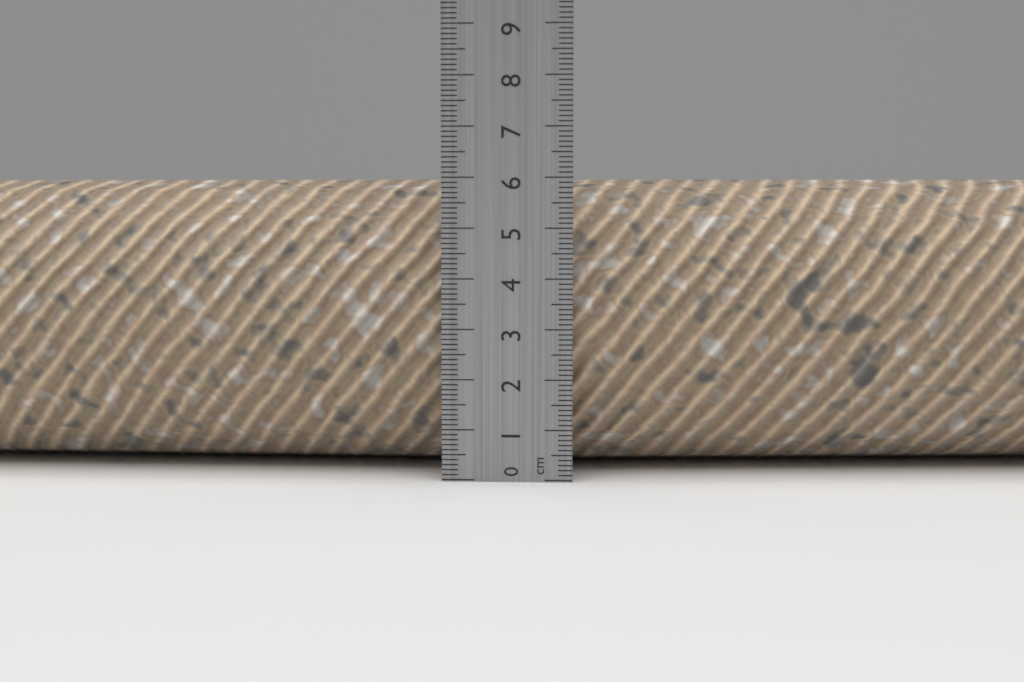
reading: 6.0 cm
